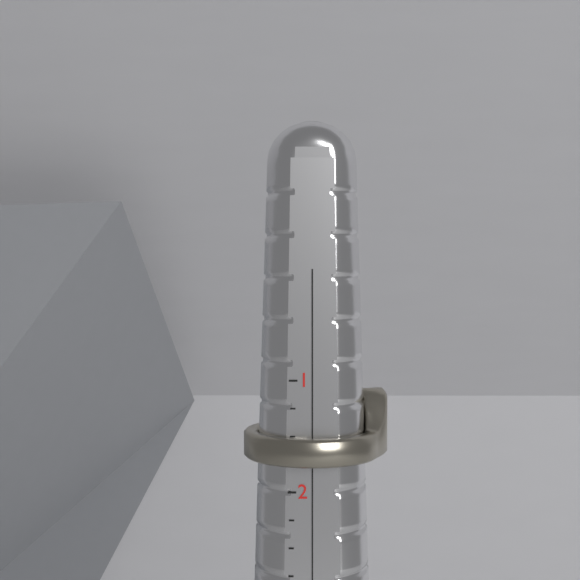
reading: 1.75 (no unit)
